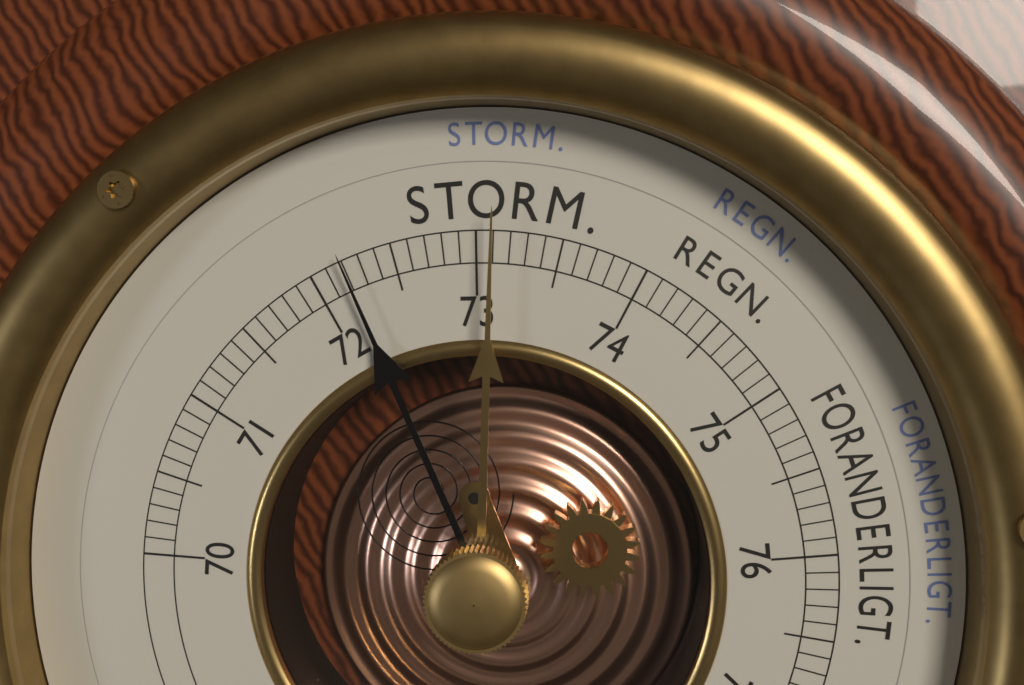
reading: 72.2 cm
